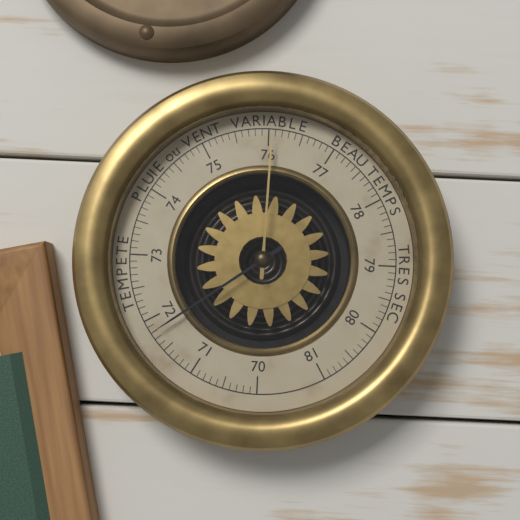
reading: 71.8 (no unit)
